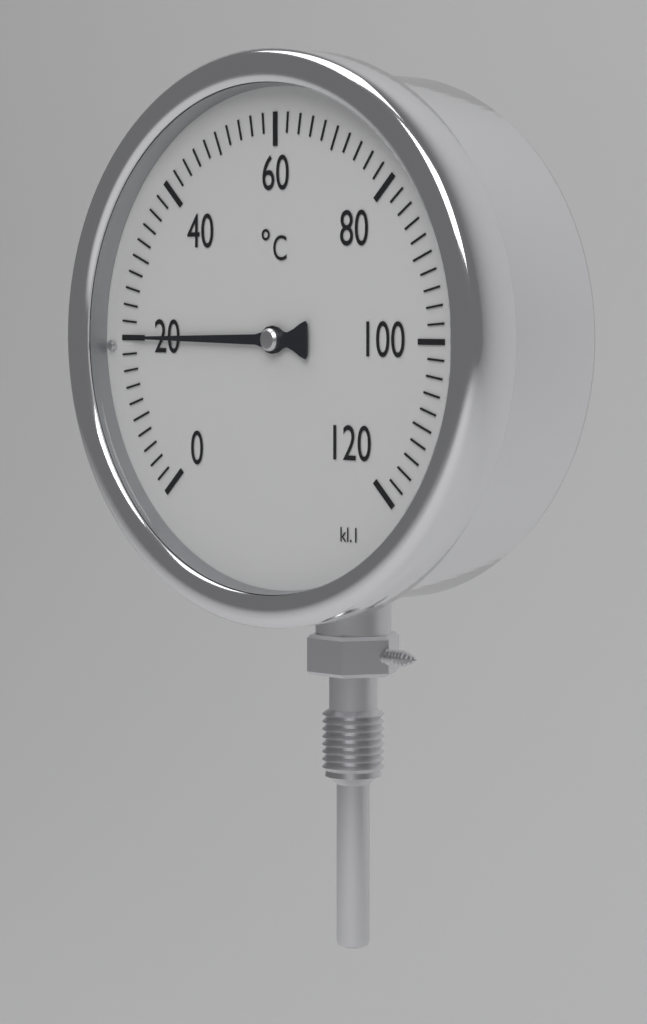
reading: 20 °C
